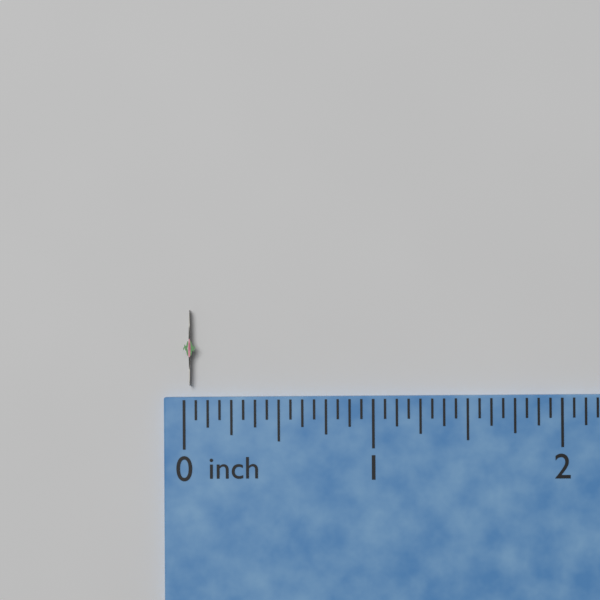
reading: 0.0625 inch
